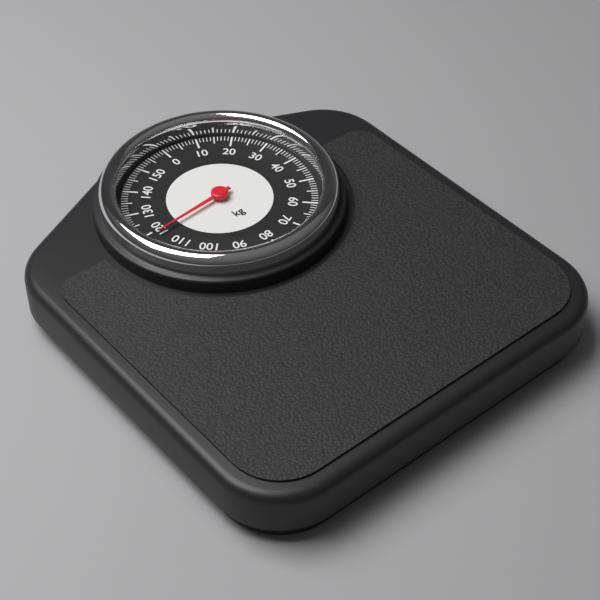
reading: 118 kg
